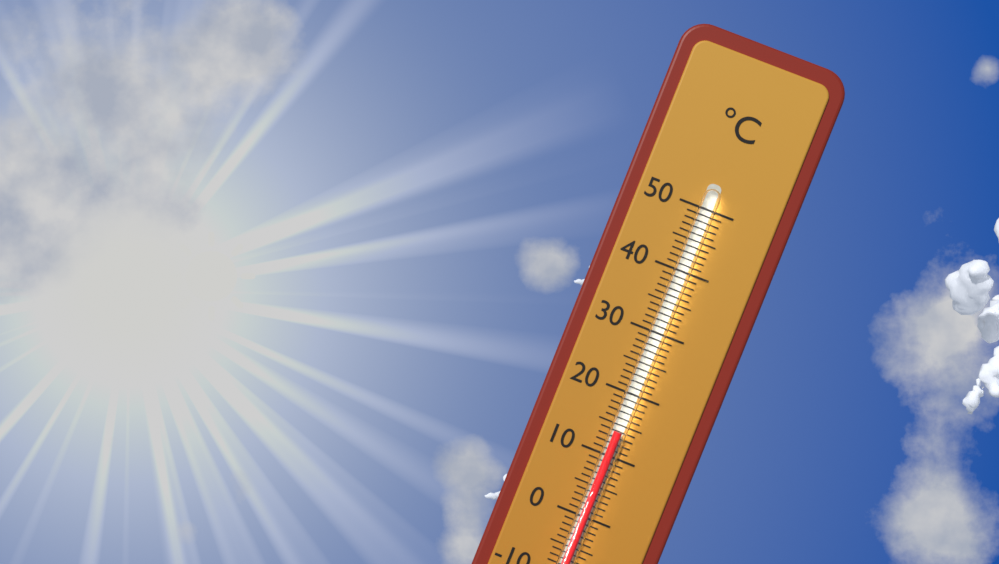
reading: 14 °C
